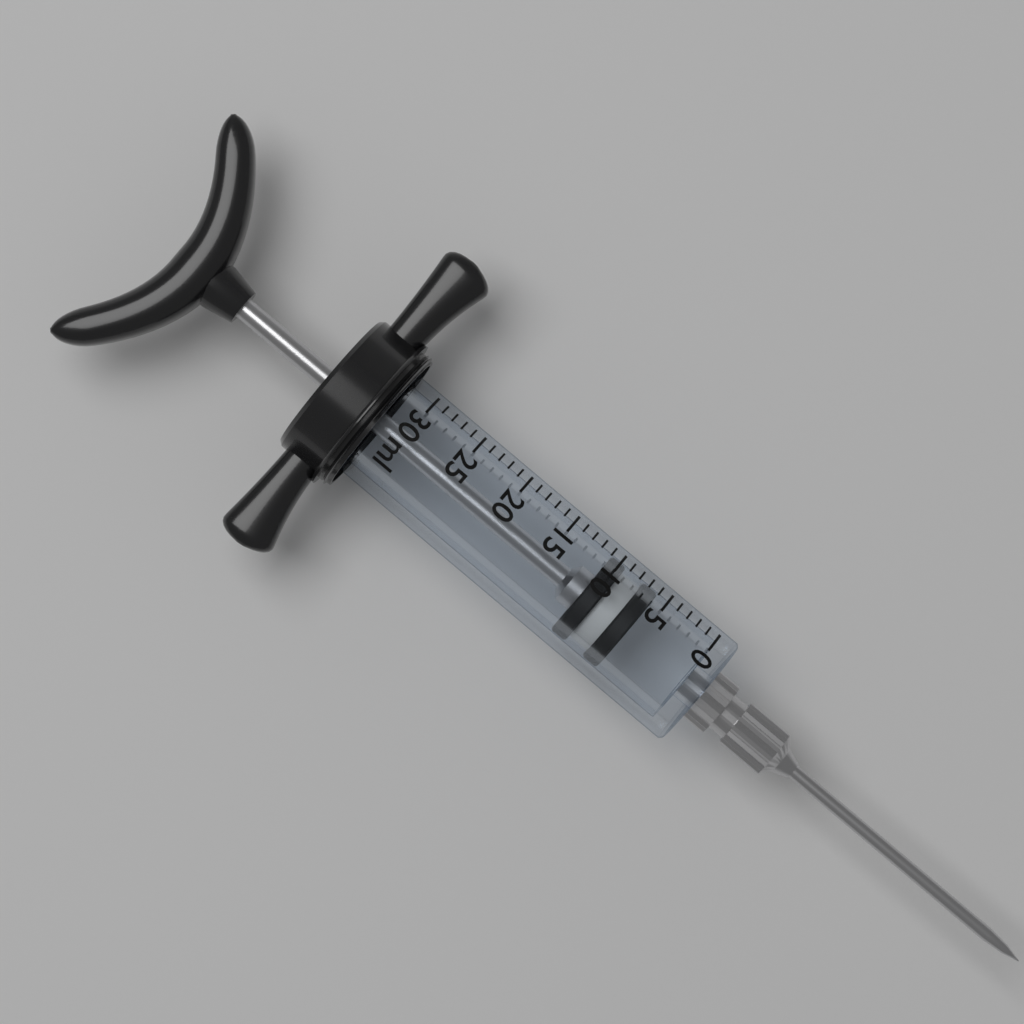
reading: 6 ml
